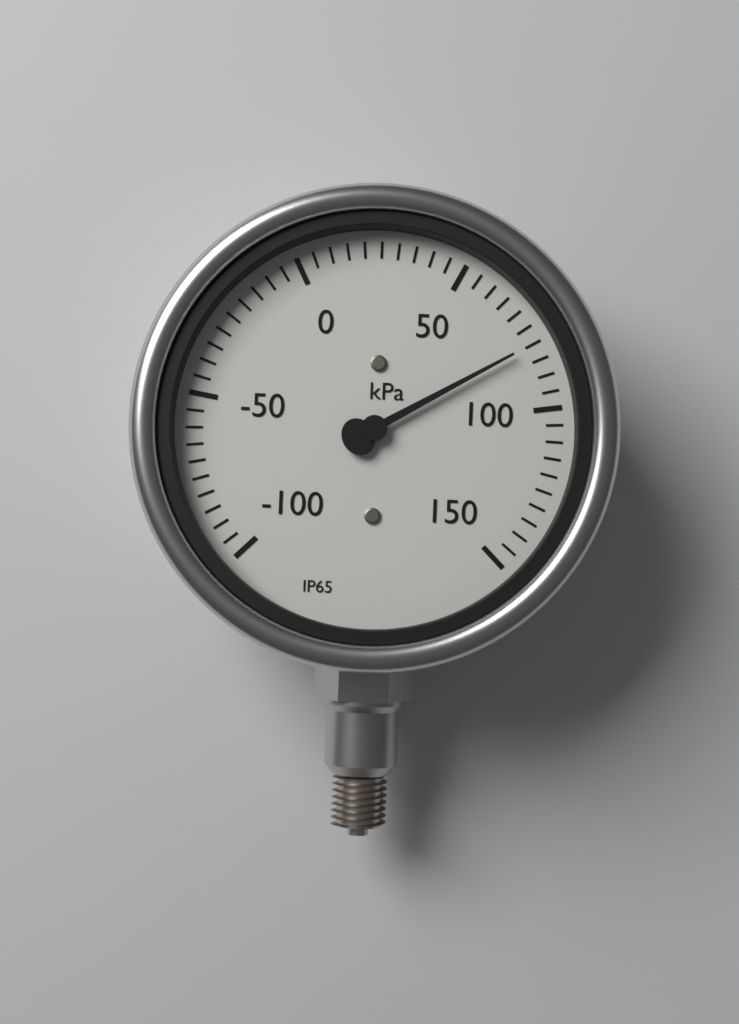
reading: 80 kPa
